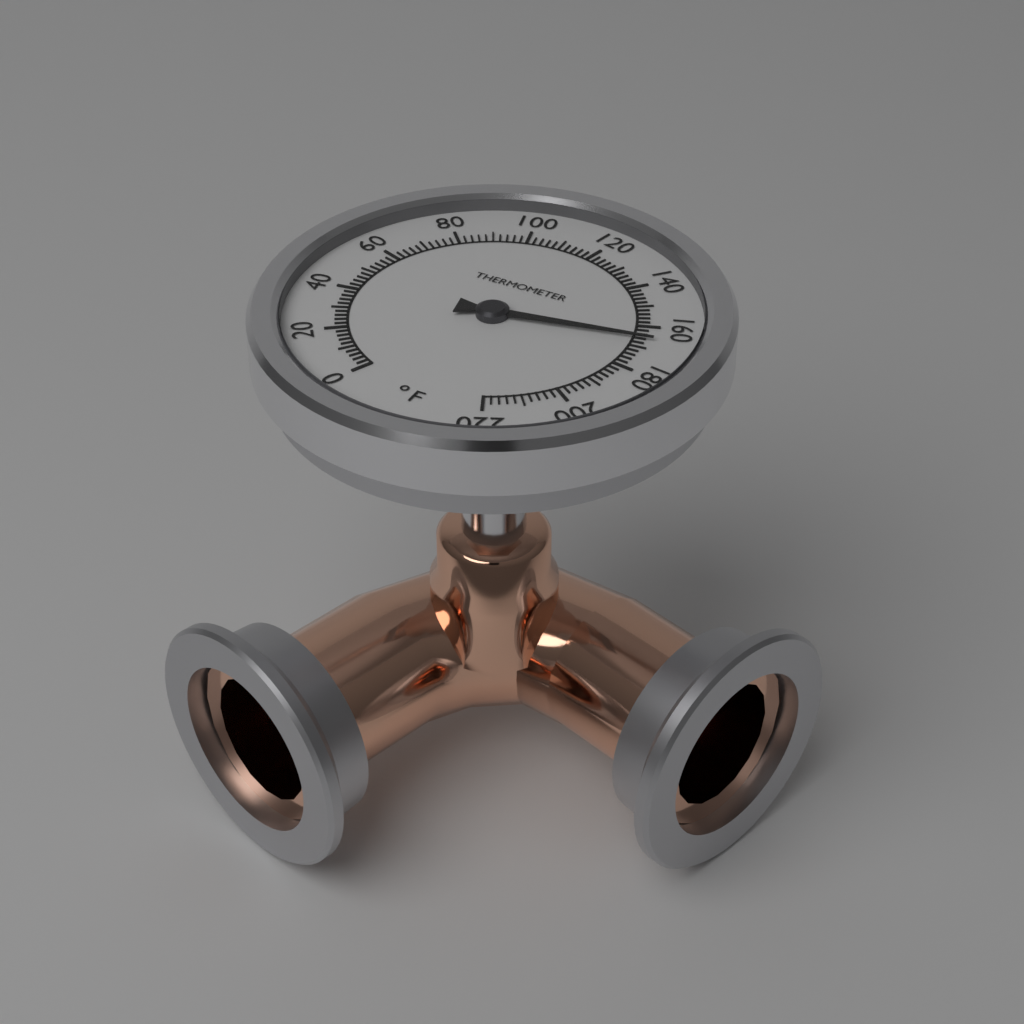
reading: 166 °F
